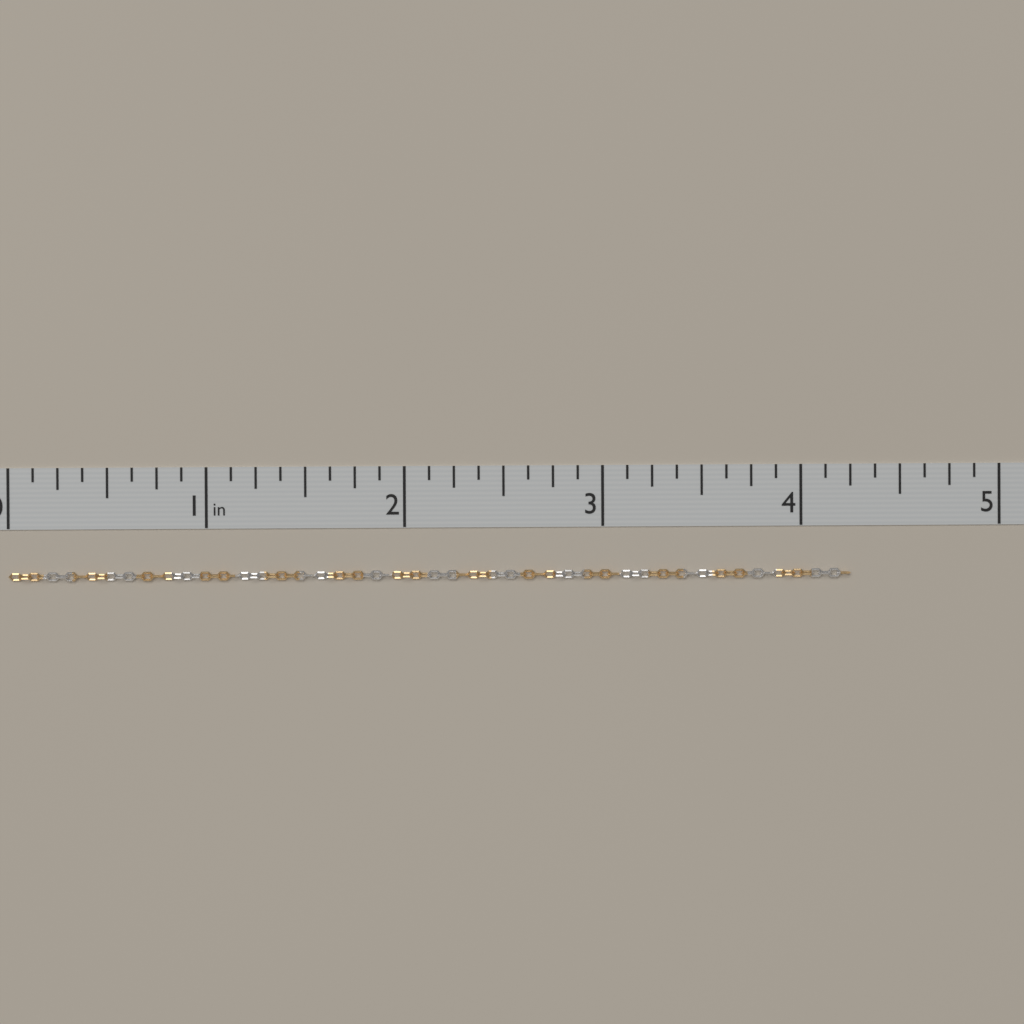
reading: 4.250 in
